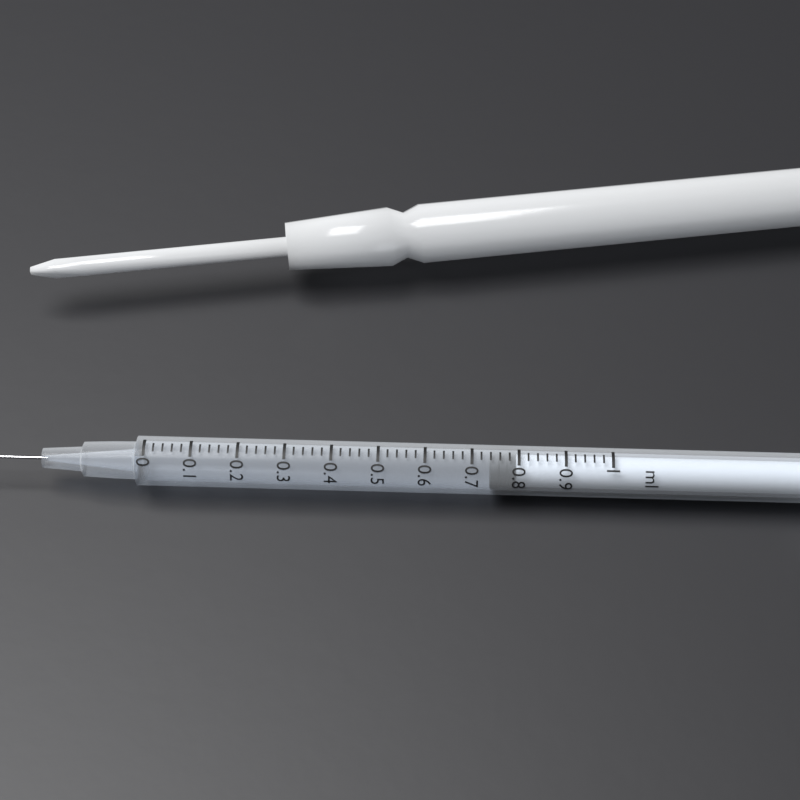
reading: 0.74 ml
